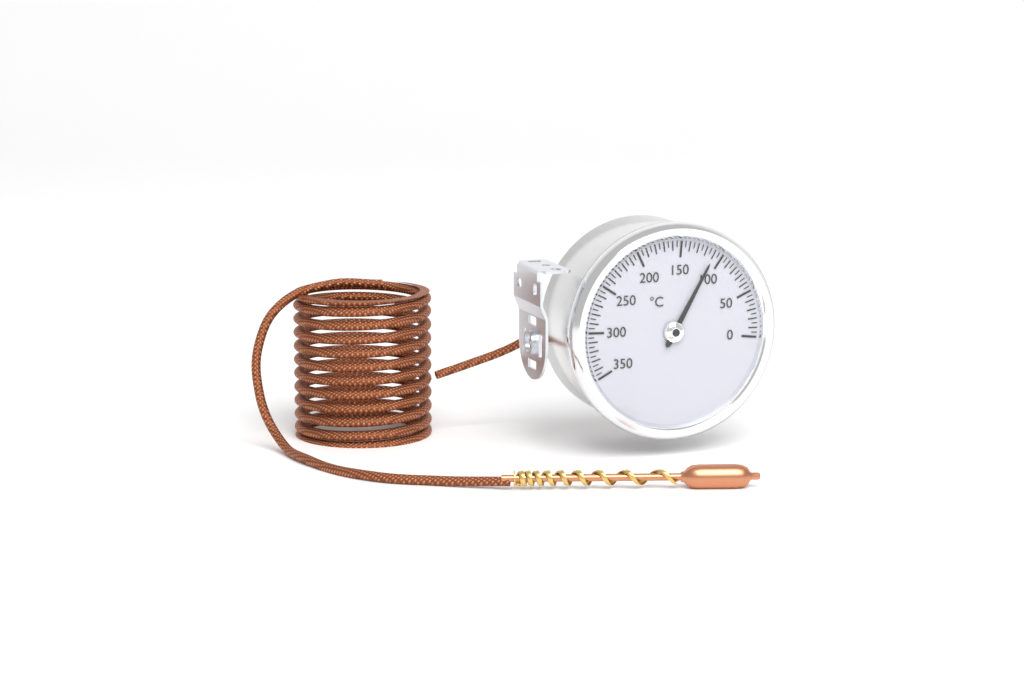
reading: 110 °C
